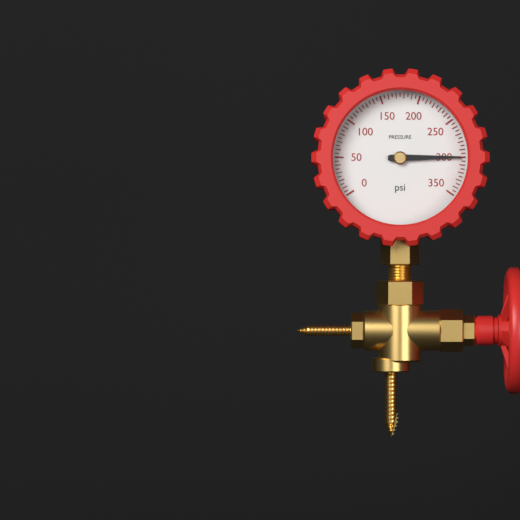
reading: 300 psi
